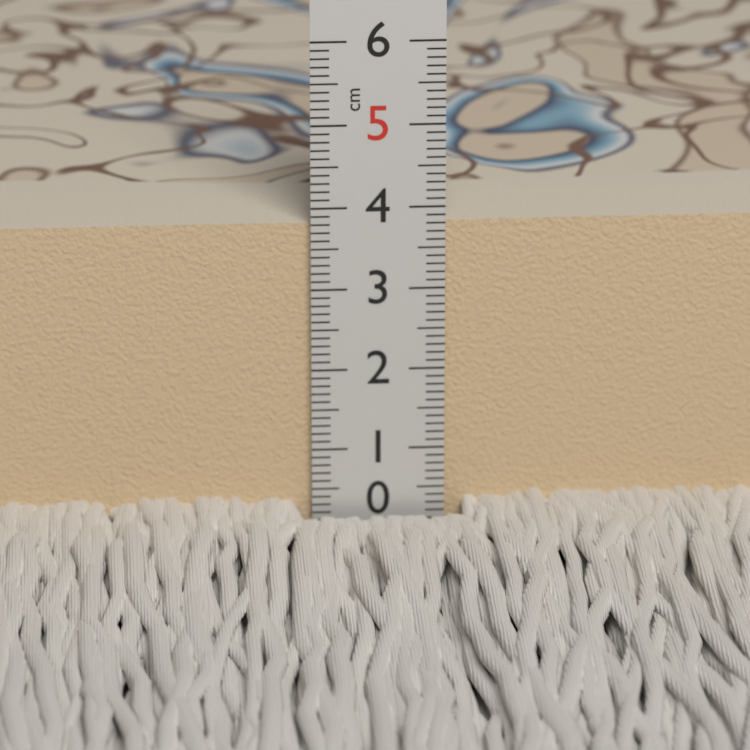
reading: 3.8 cm
